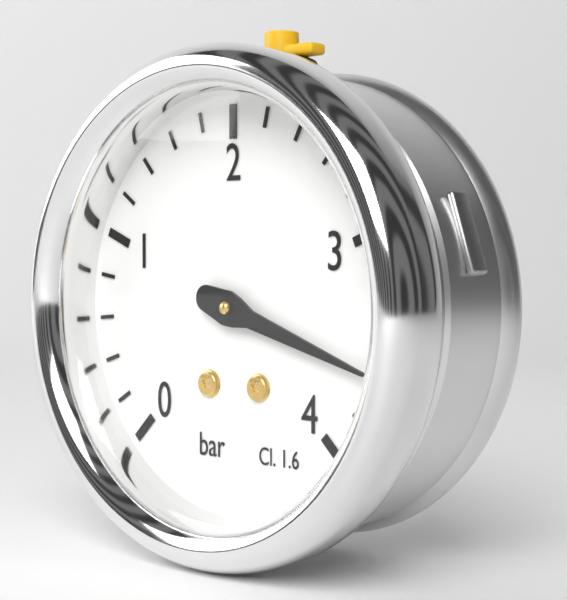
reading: 3.6 bar
